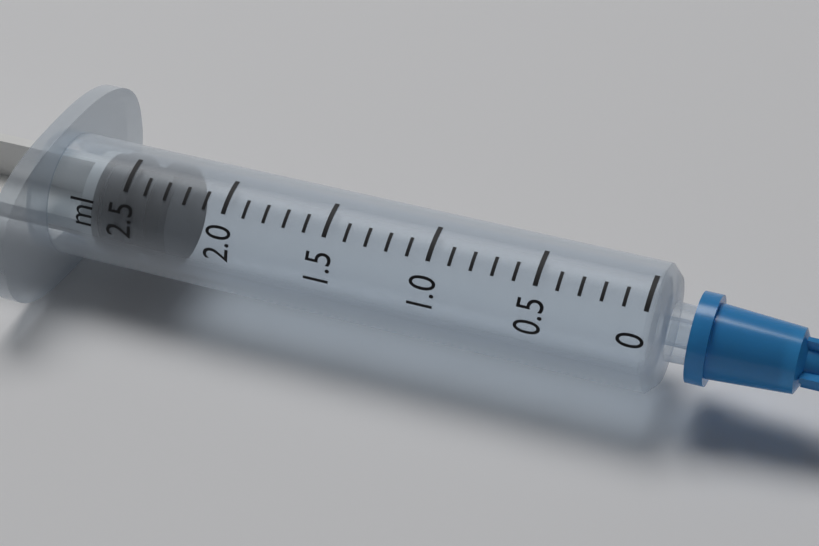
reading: 2.3 ml
